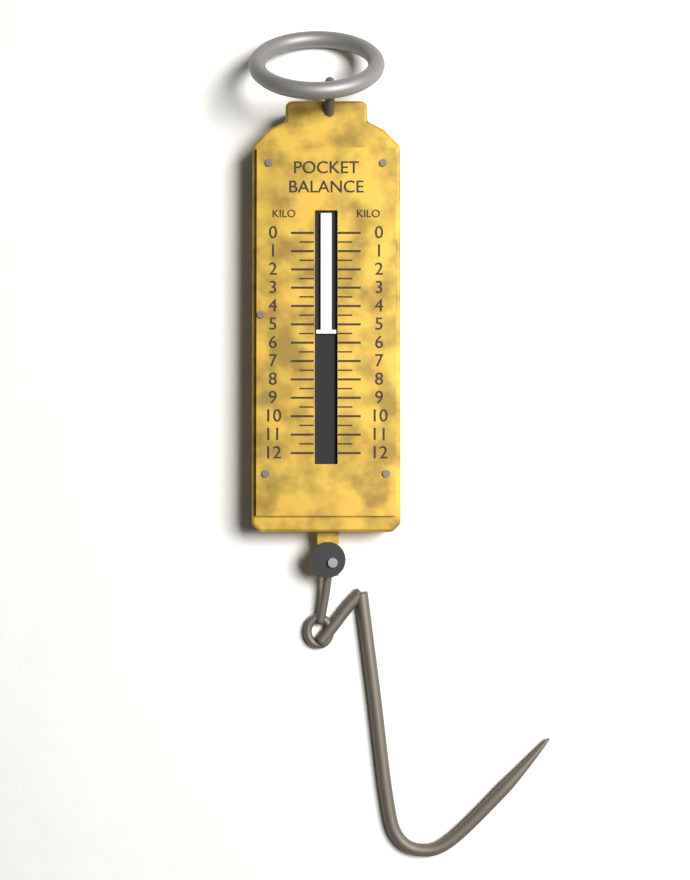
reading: 5.5 kg
